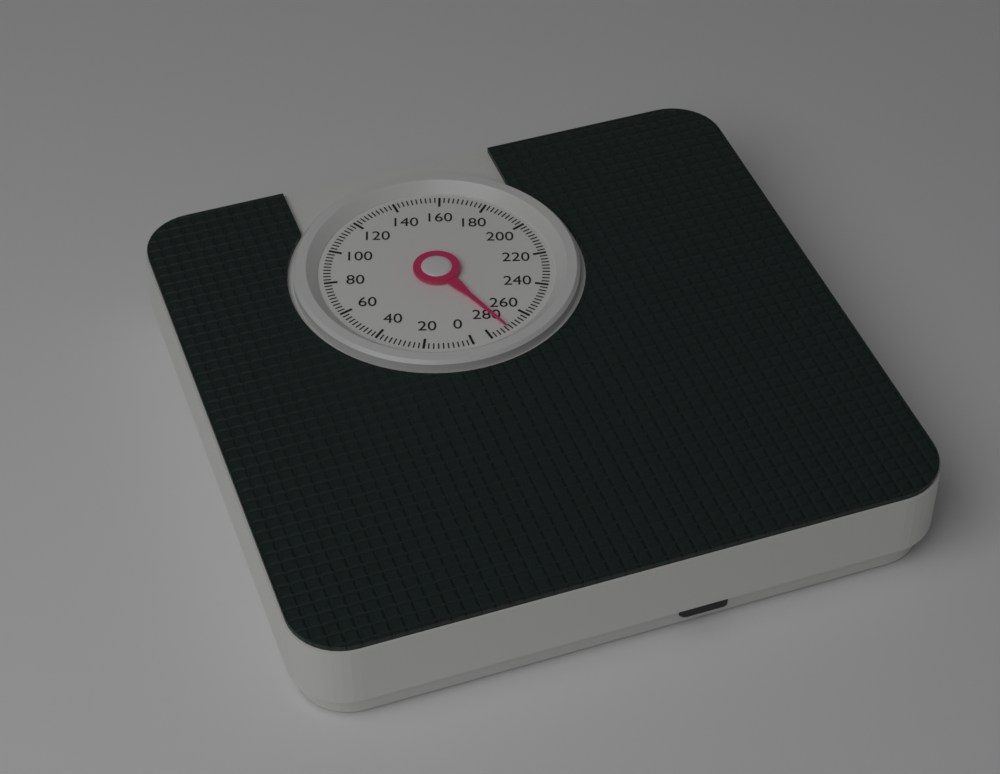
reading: 272 (no unit)
